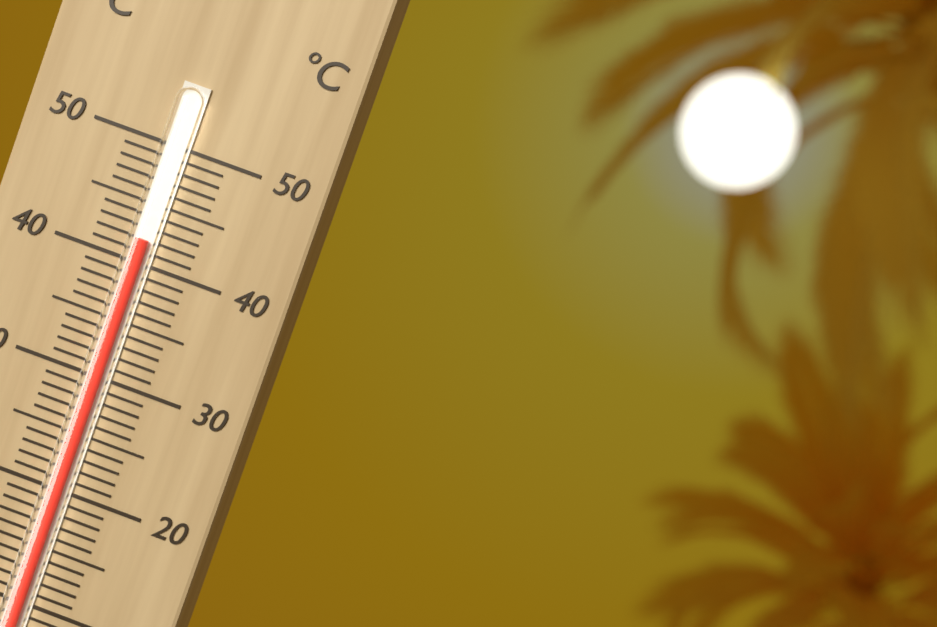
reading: 42 °C
